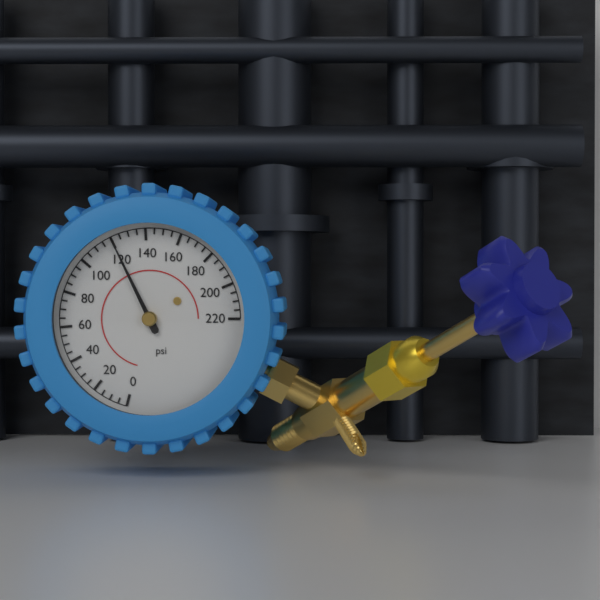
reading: 120 psi
